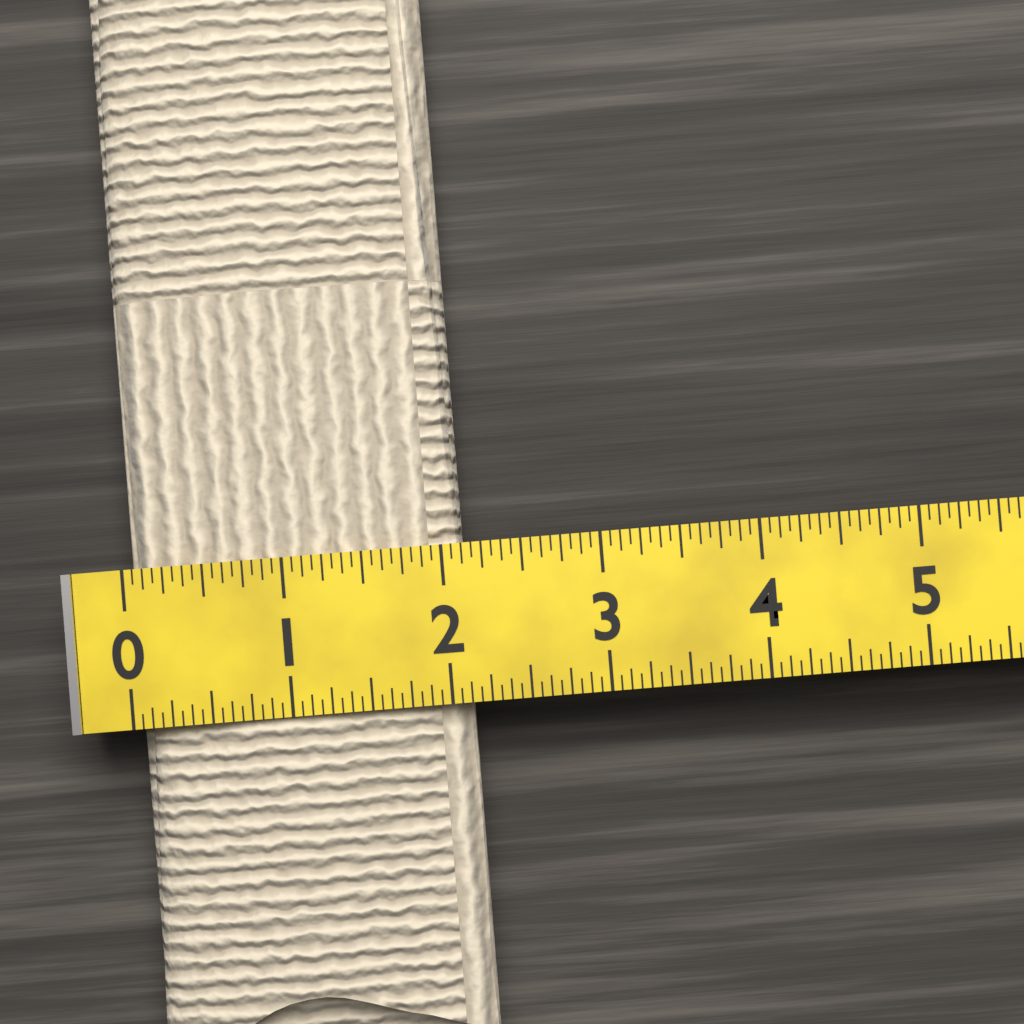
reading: 2.1250 (no unit)
